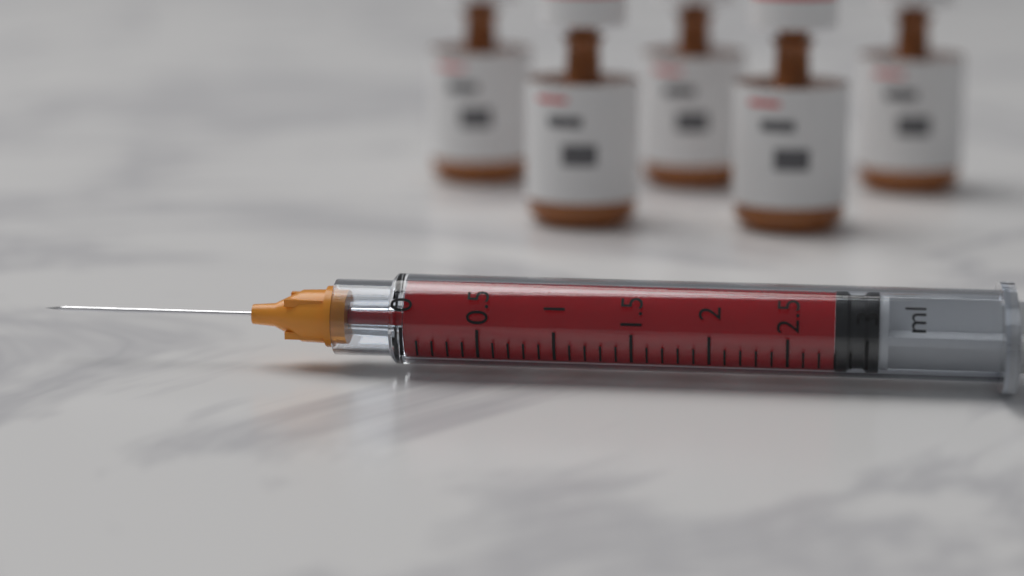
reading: 2.8 ml
